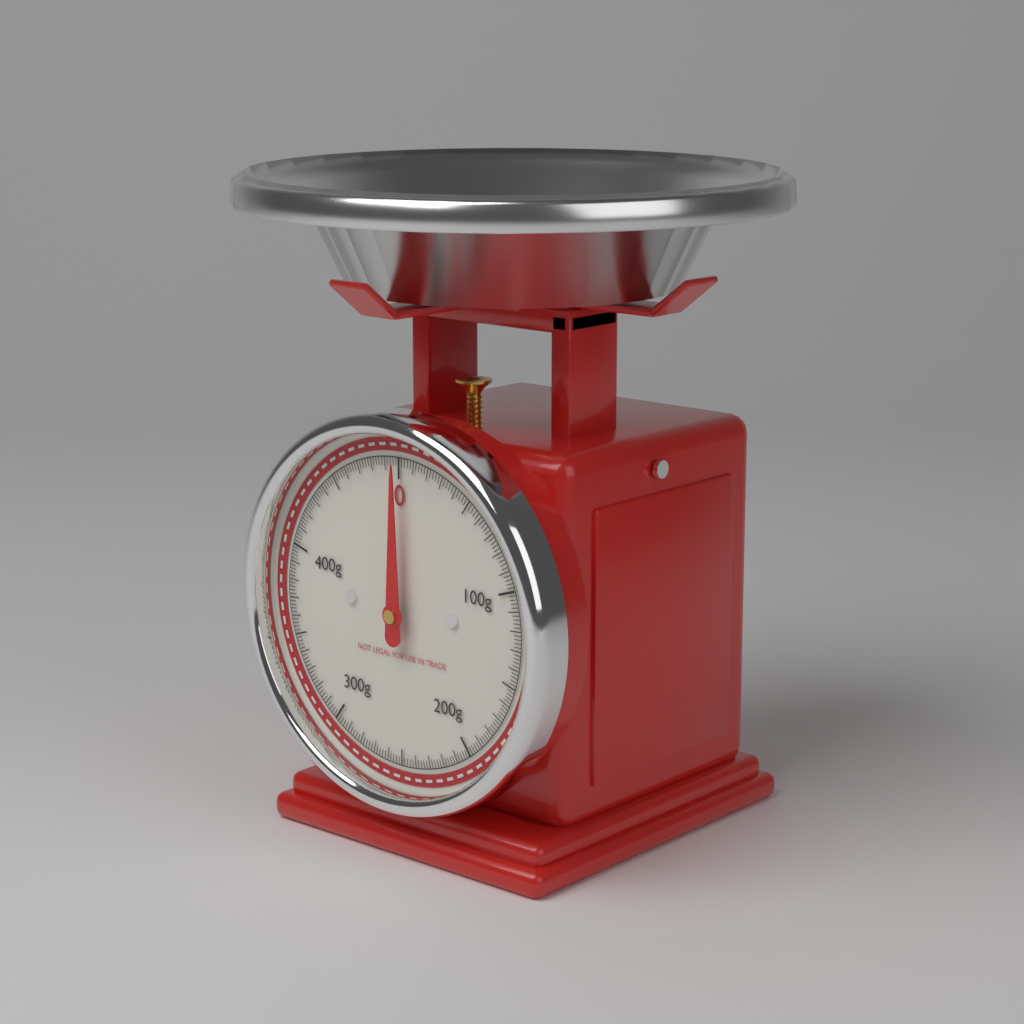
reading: 0 g
